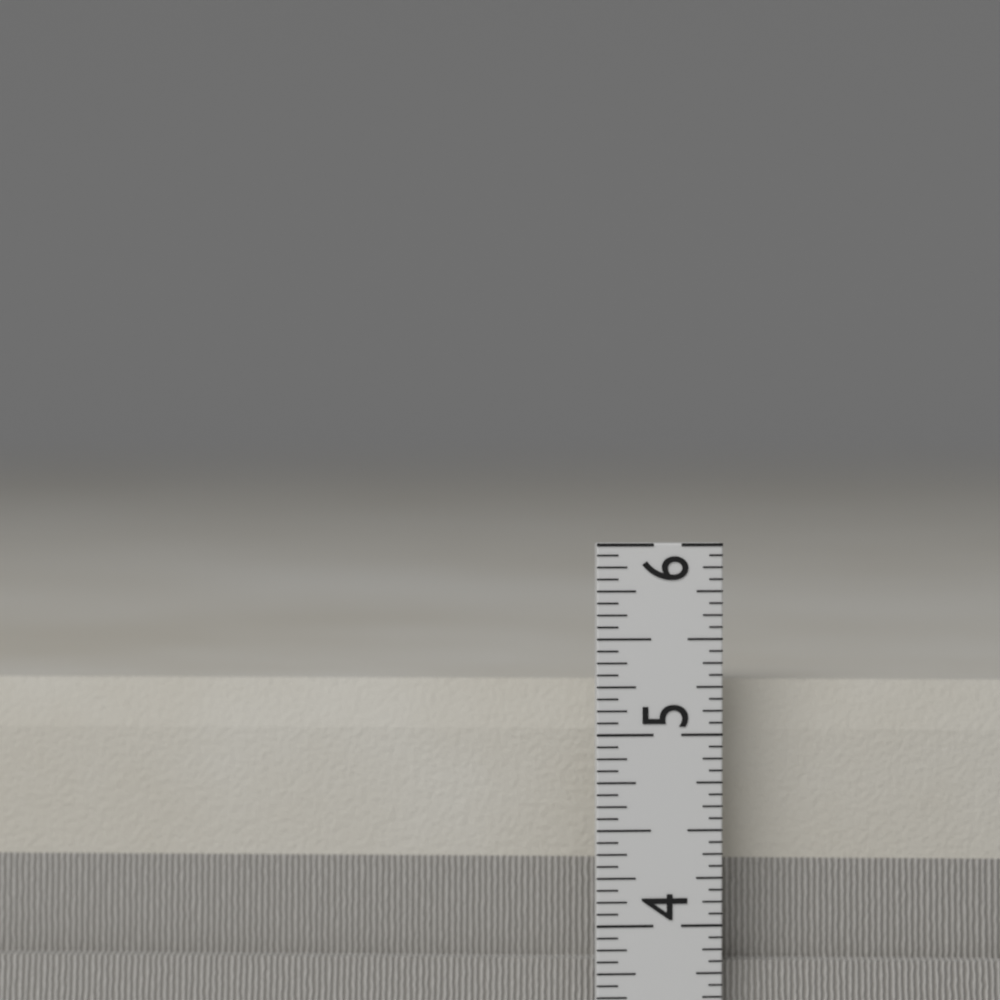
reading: 5.2500 in
